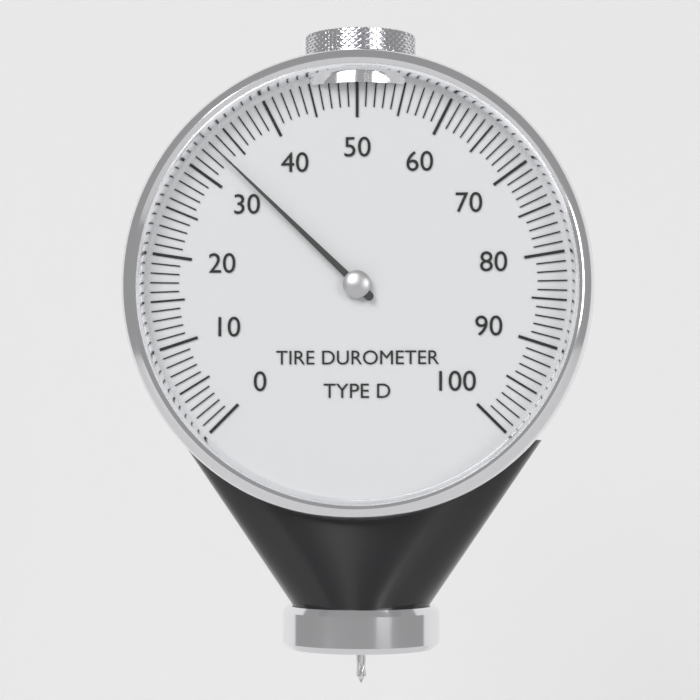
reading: 33 (no unit)
